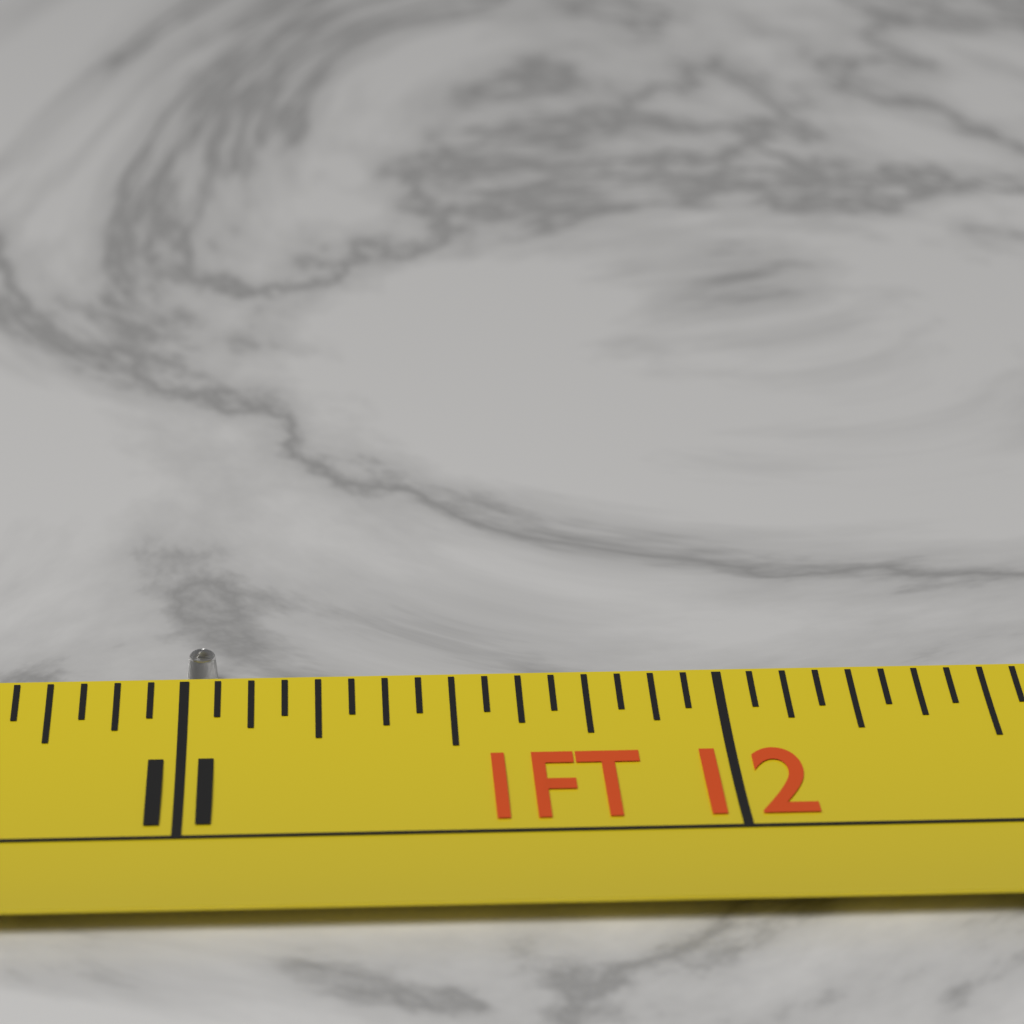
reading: 11.0625 in
